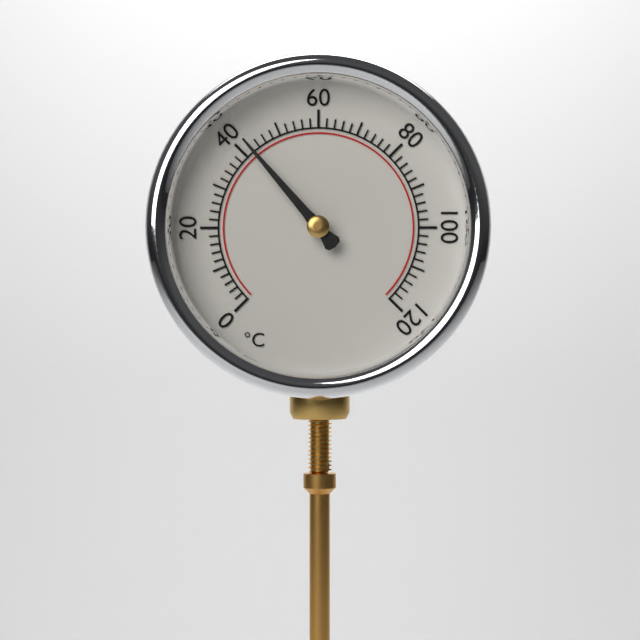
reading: 42 °C
